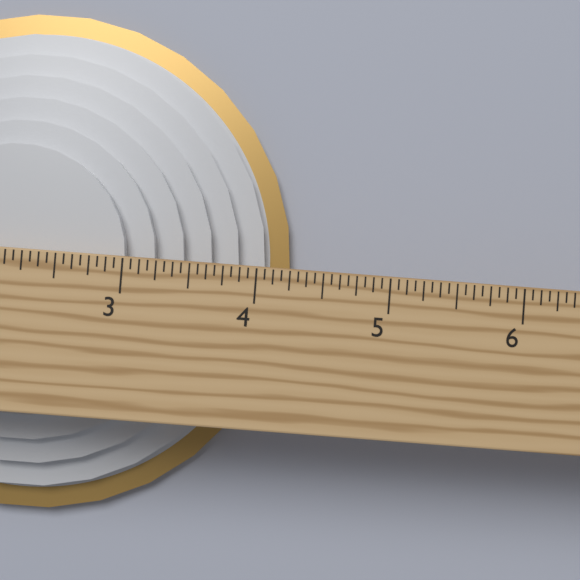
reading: 4.2500 in
